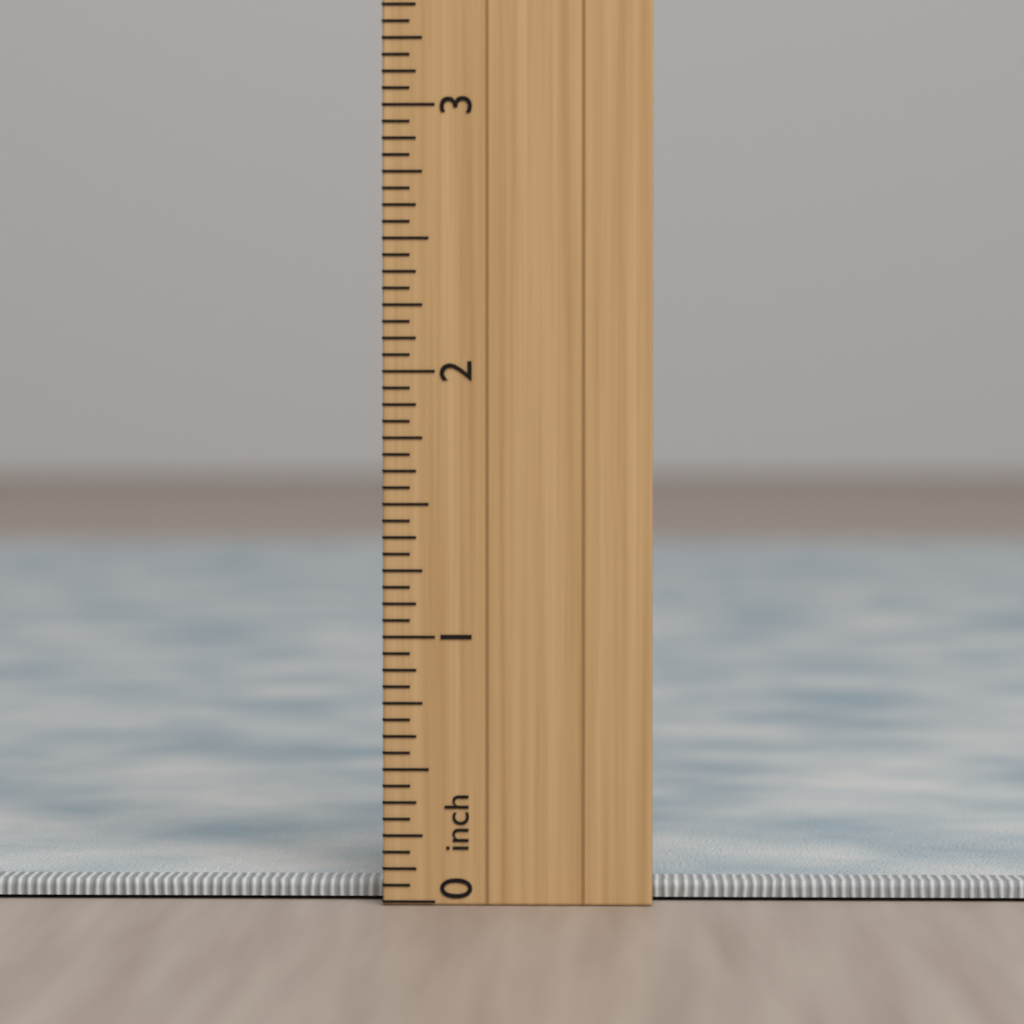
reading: 0.0625 inch
